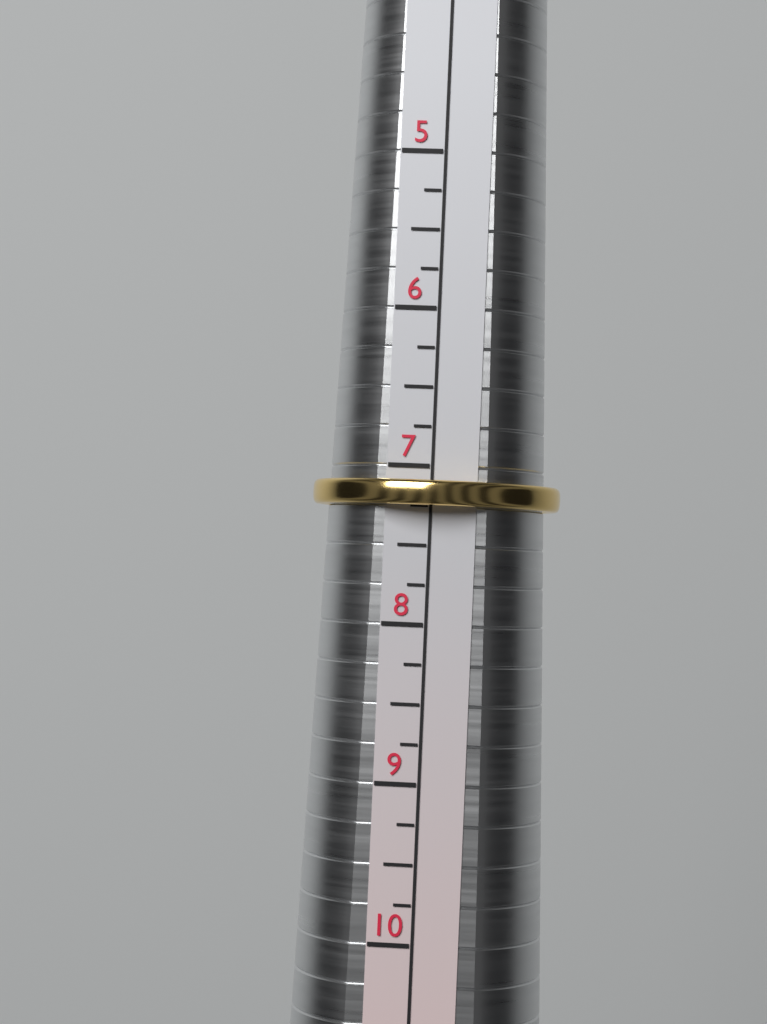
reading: 7.25 (no unit)
